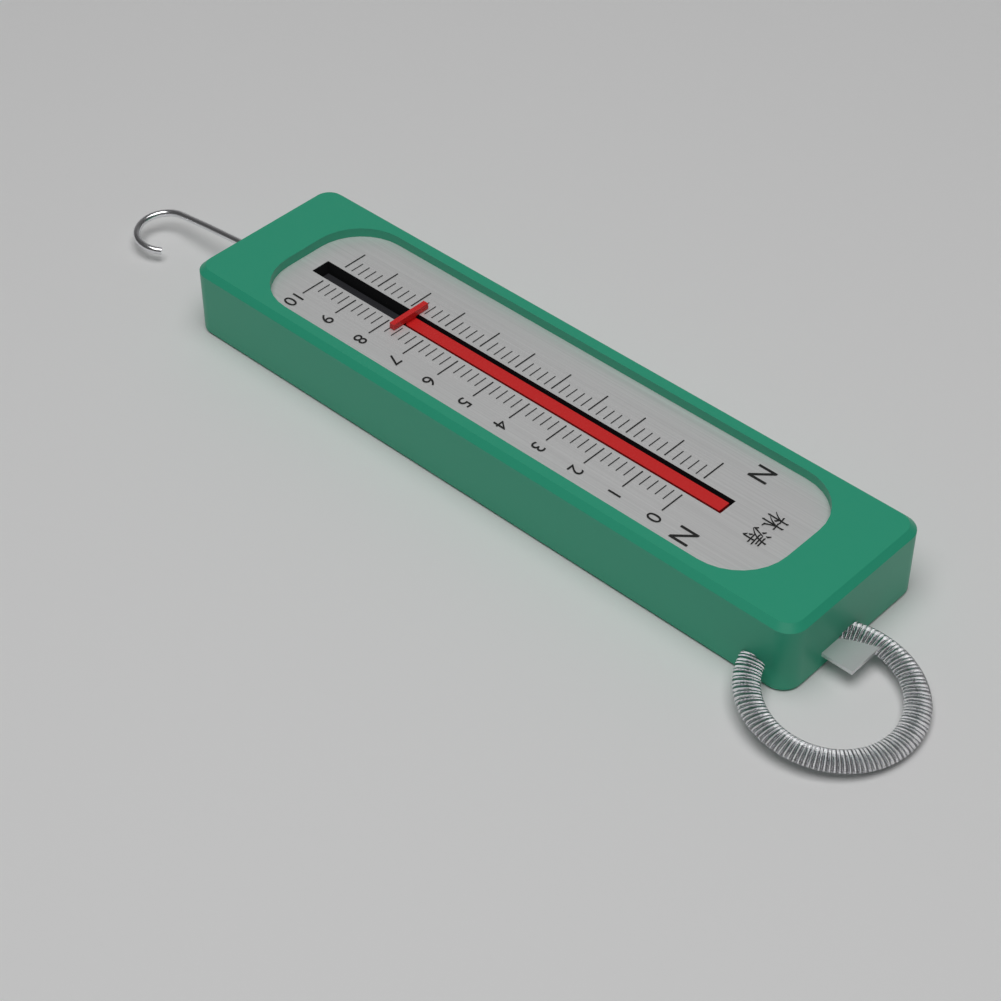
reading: 7.8 N
